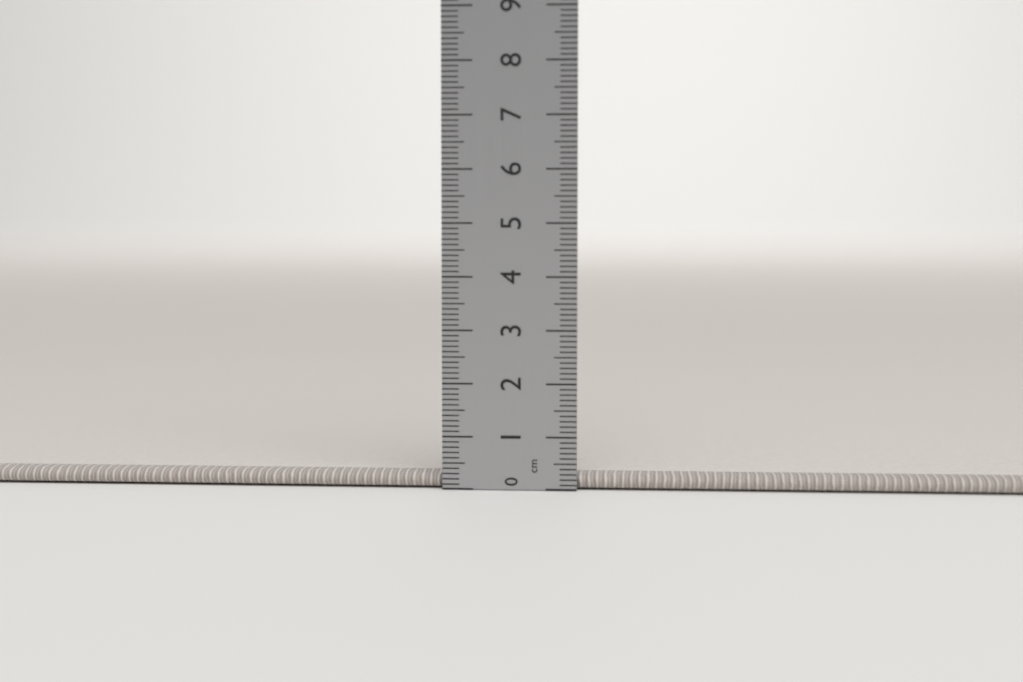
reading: 0.3 cm
